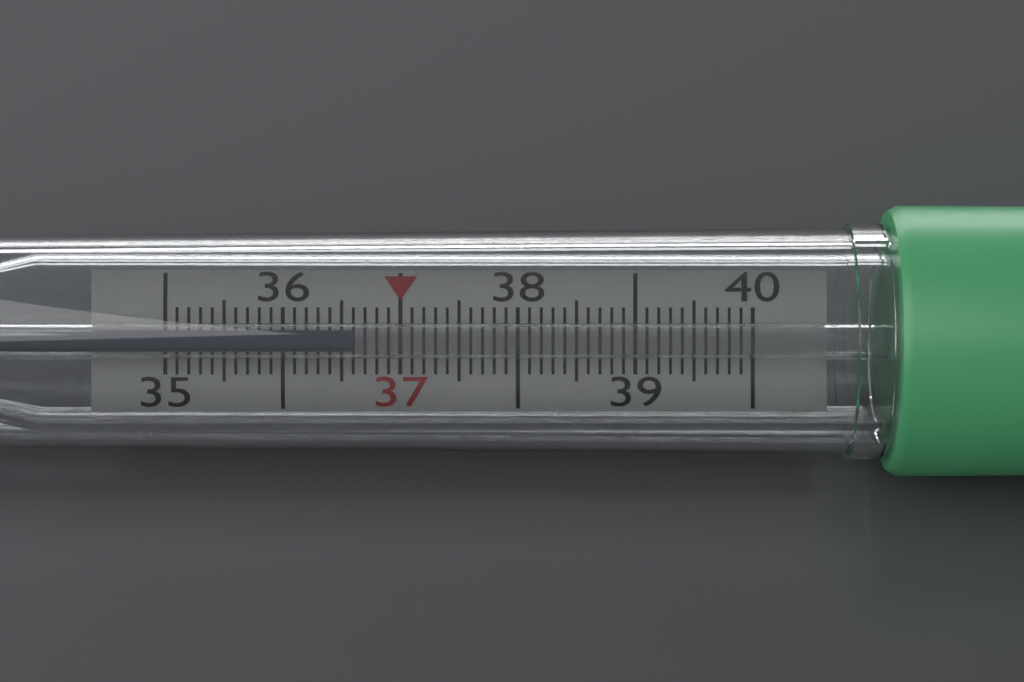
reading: 36.6 (no unit)
